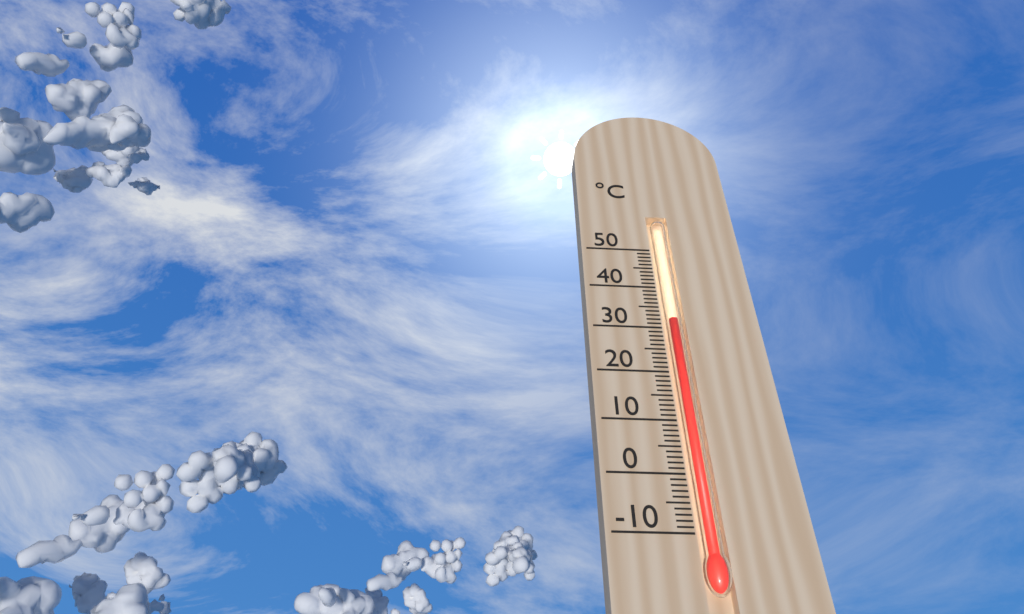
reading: 32 °C
